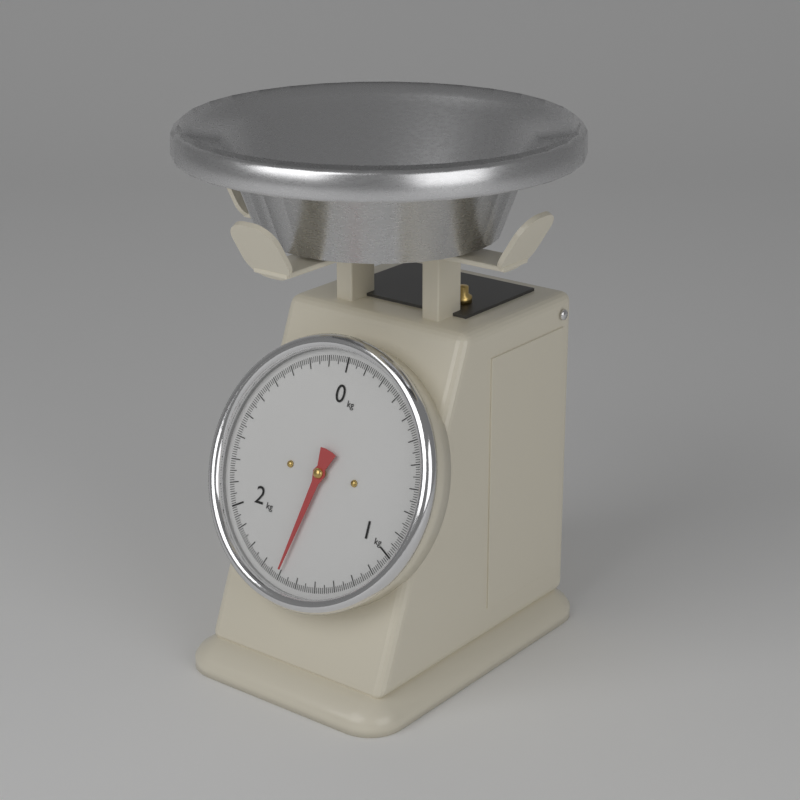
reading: 1.60 kg
